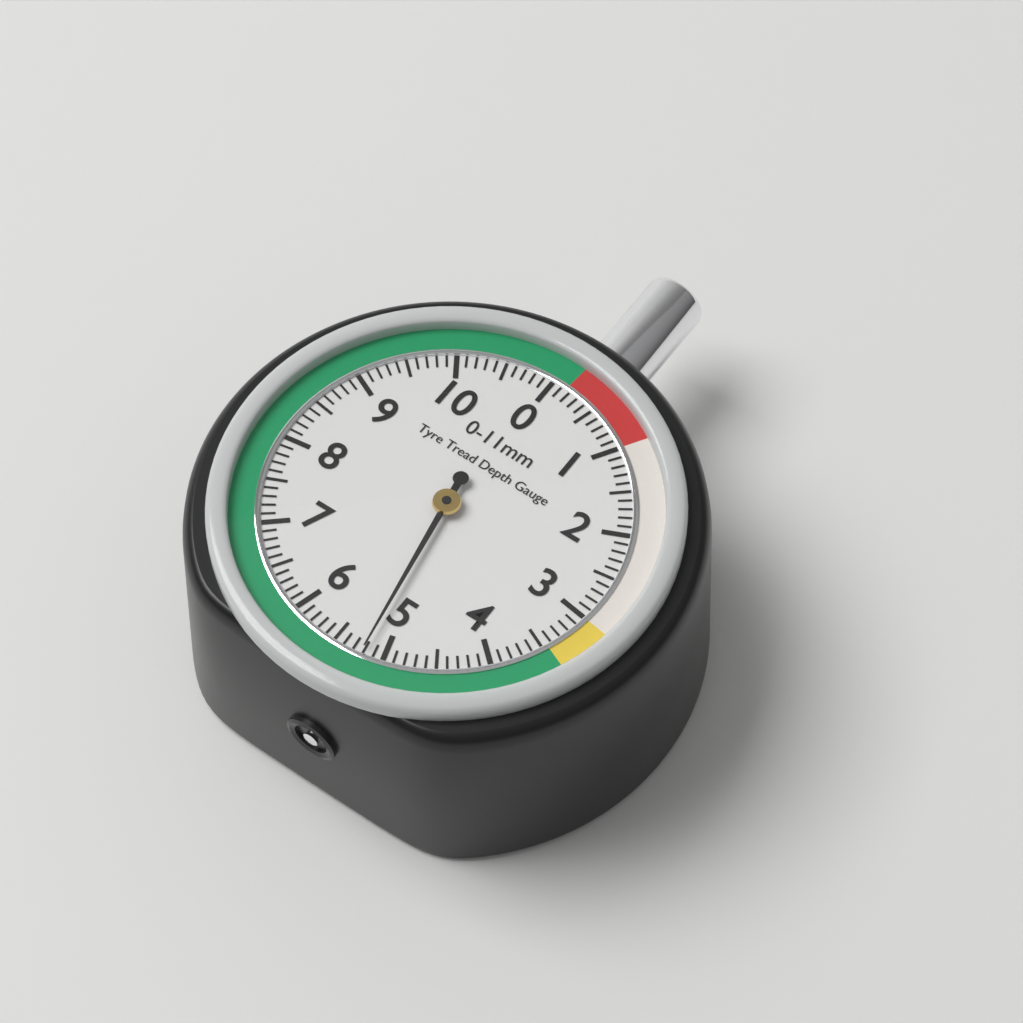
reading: 5.2 mm
